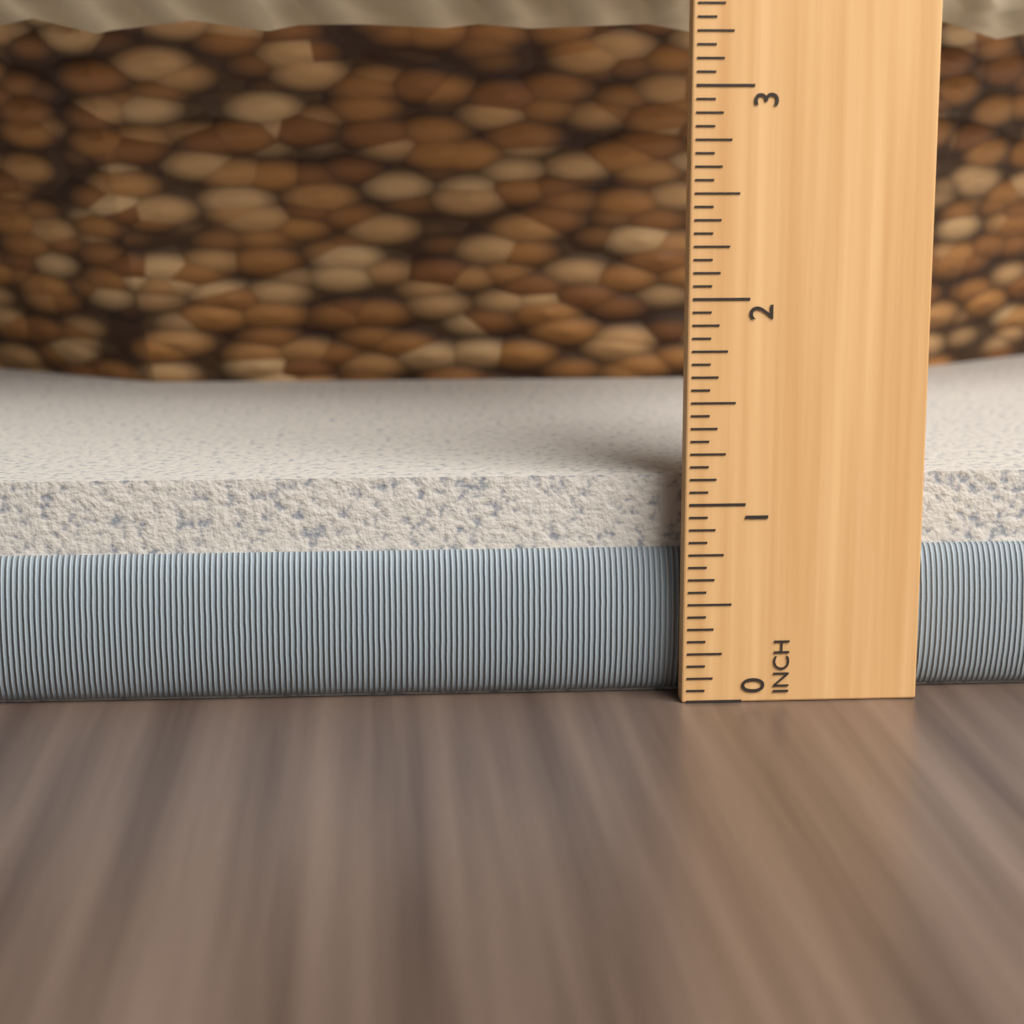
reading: 1.1250 in
